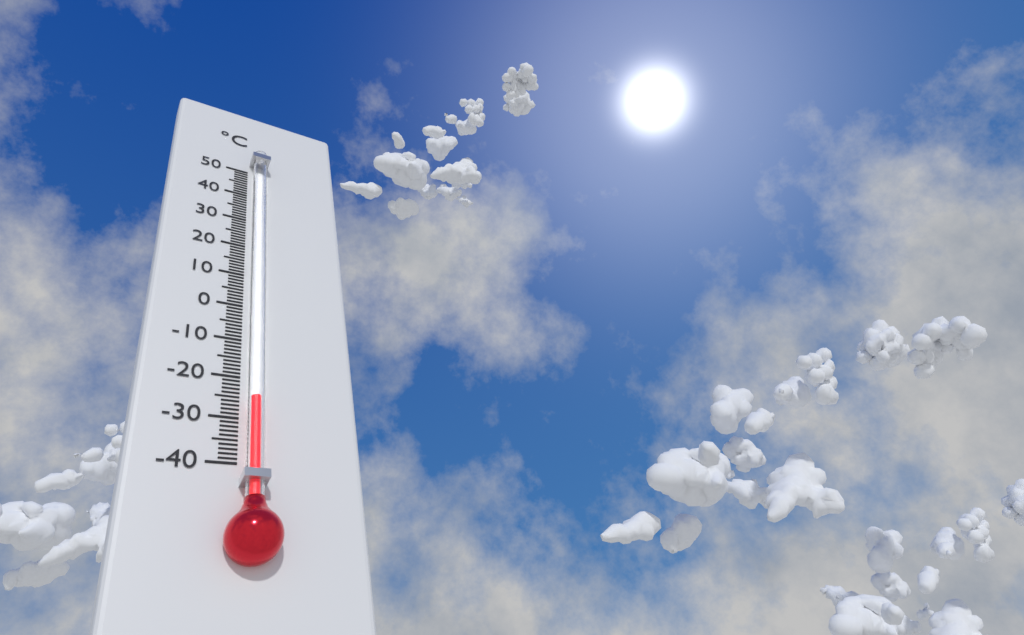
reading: -26 °C
